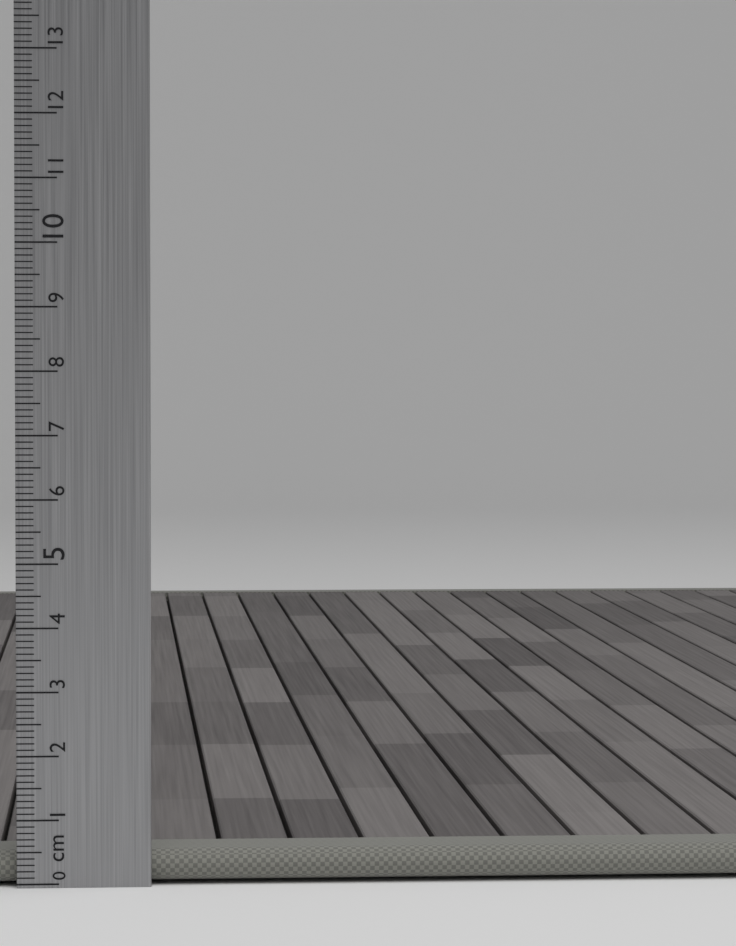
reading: 0.5 cm
